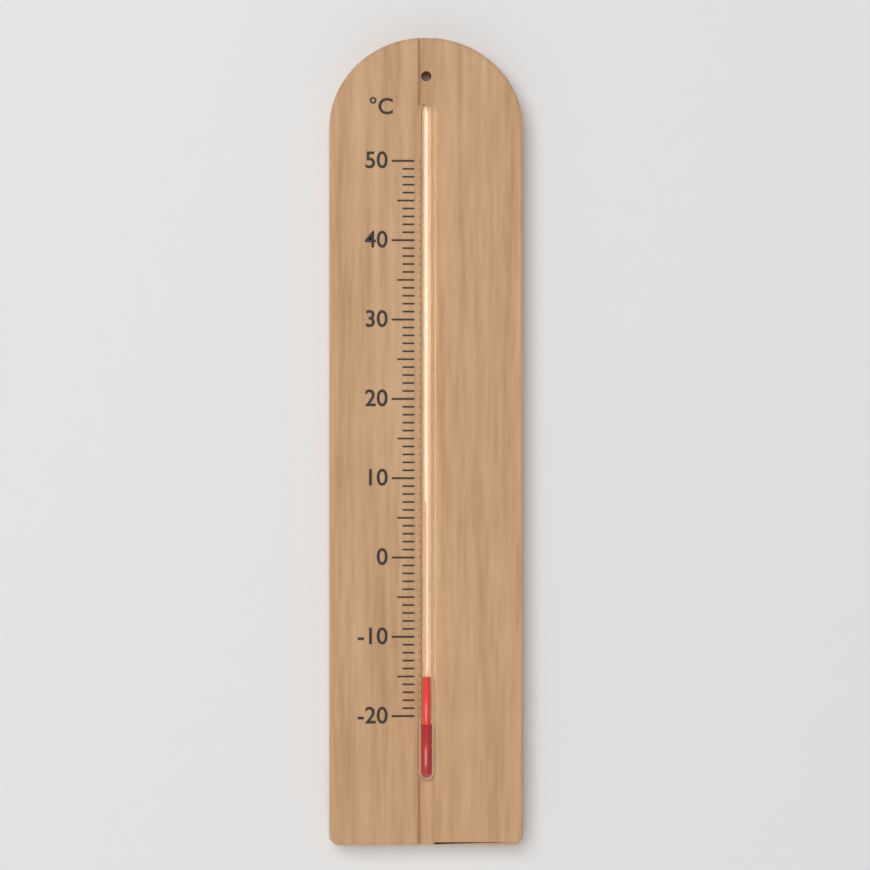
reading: -15 °C
